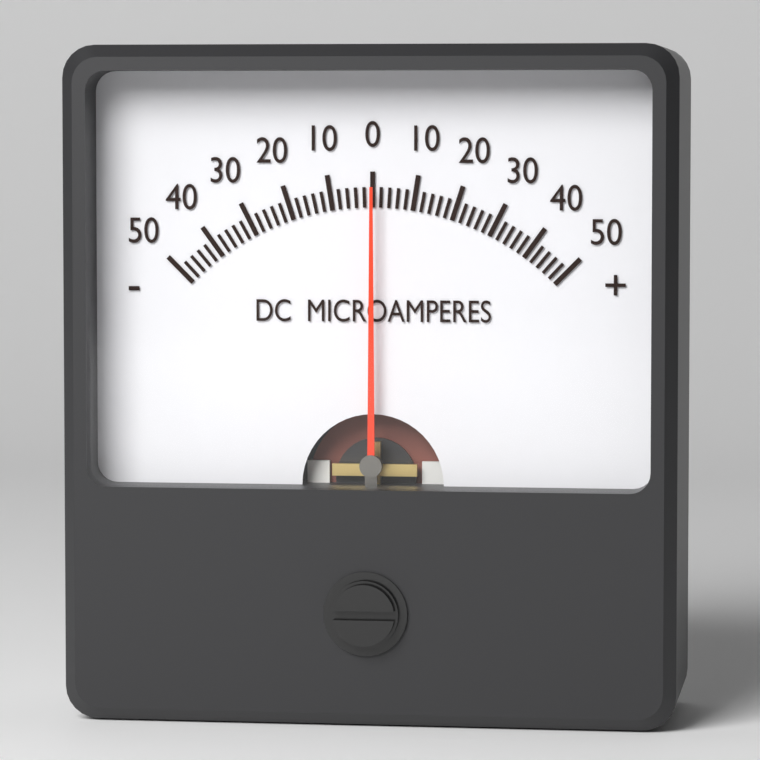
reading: 0 µA
